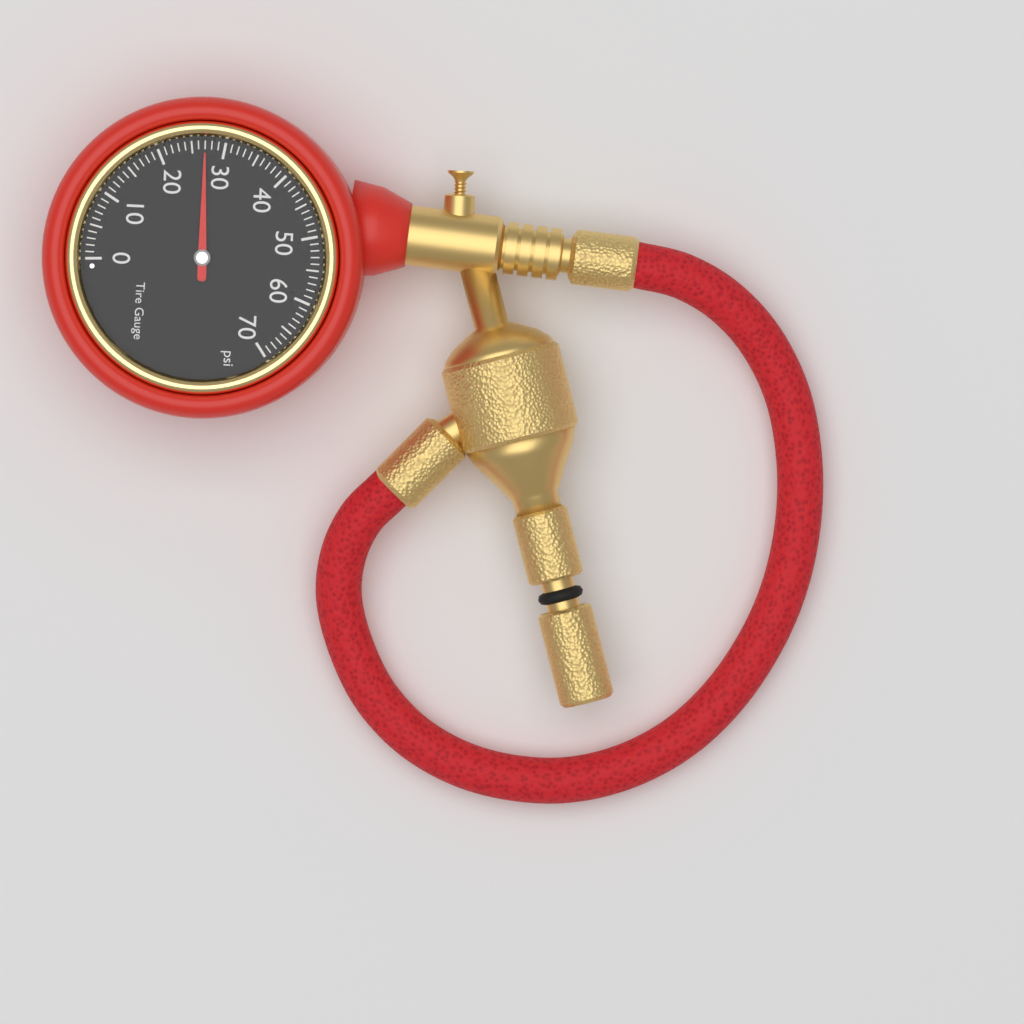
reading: 27 psi
